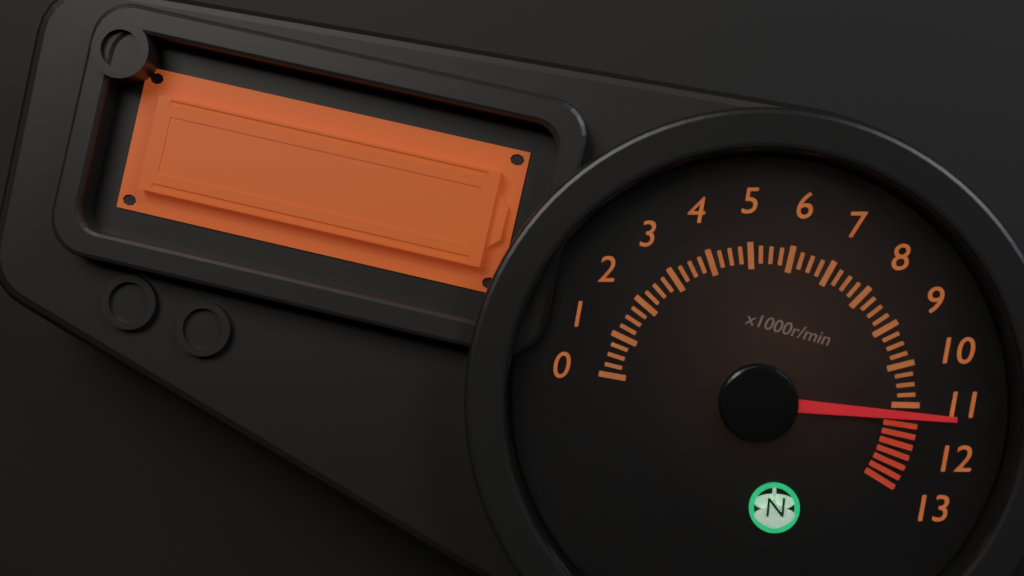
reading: 11.25 x1000r/min
